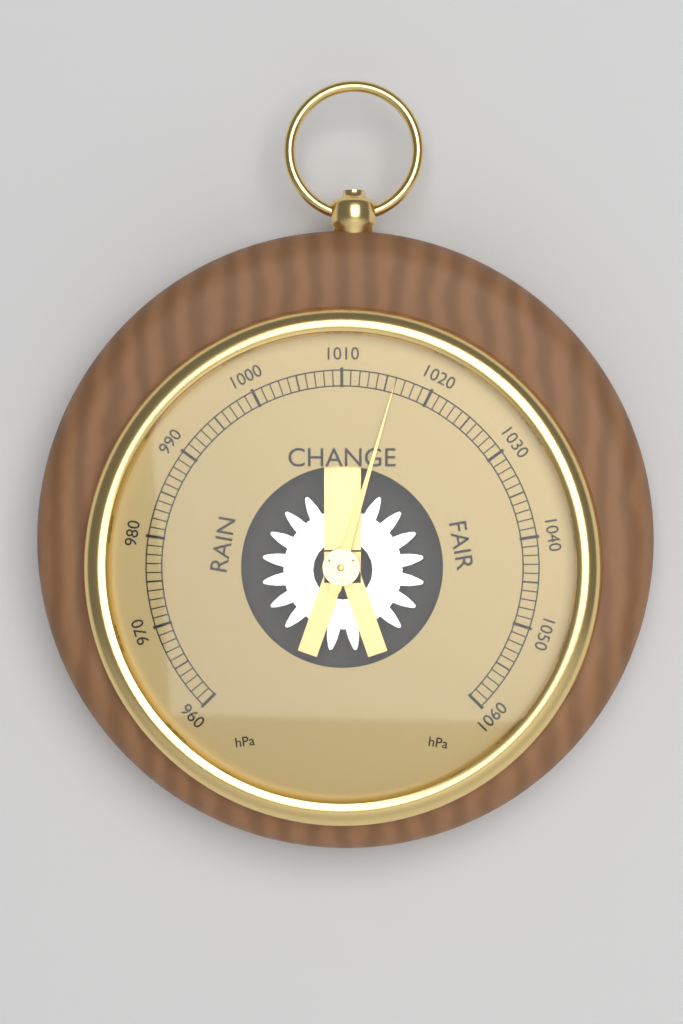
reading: 1016 hPa
